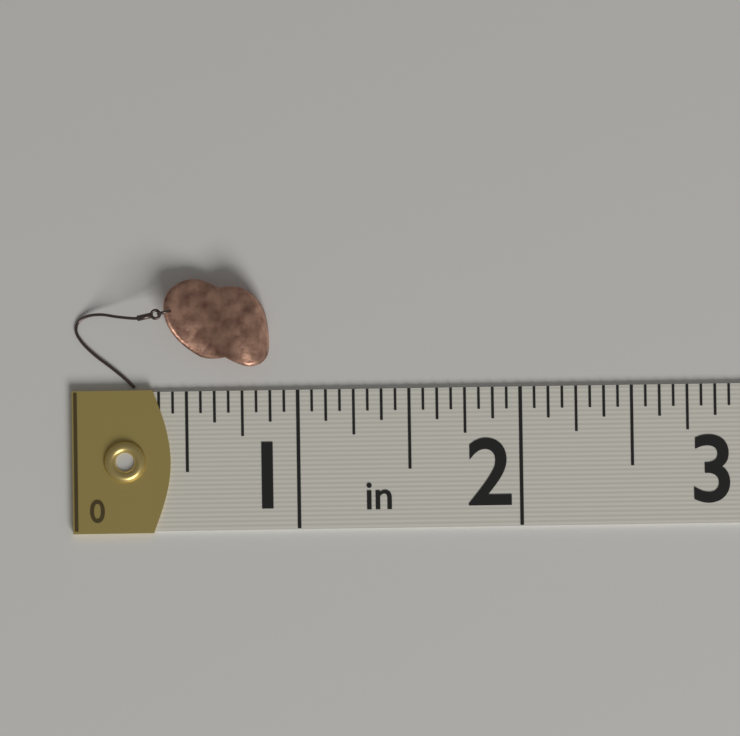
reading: 0.8750 in
